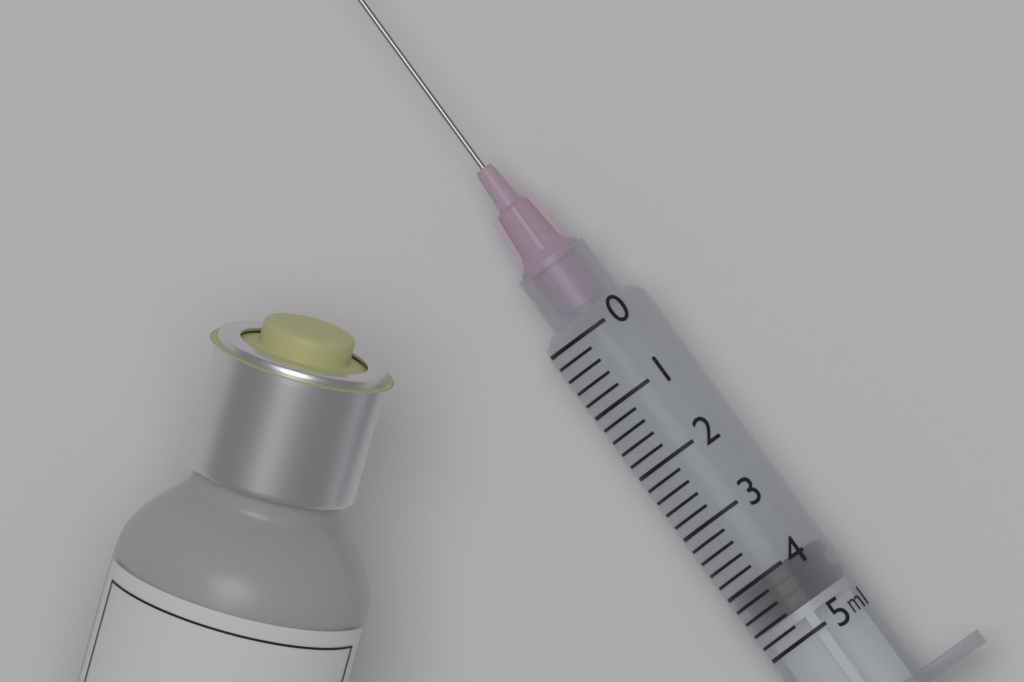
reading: 4.0 ml
